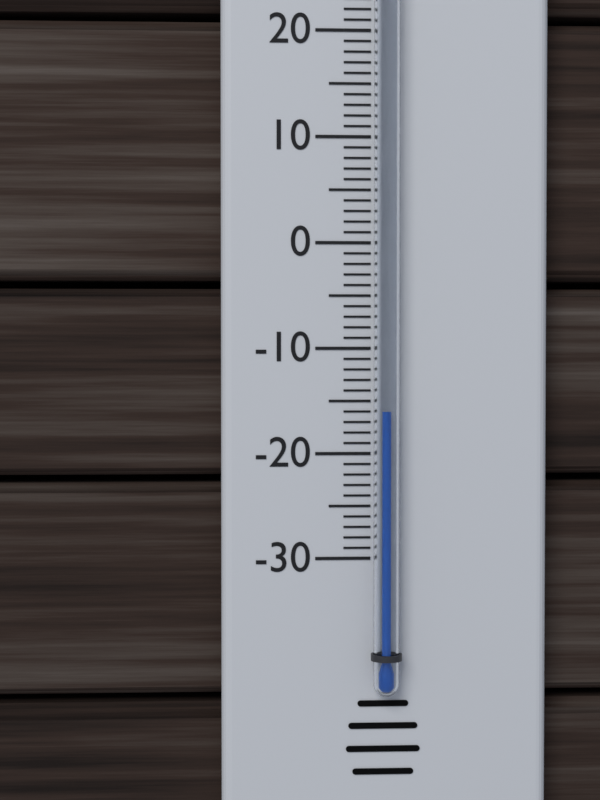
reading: -16 °C
